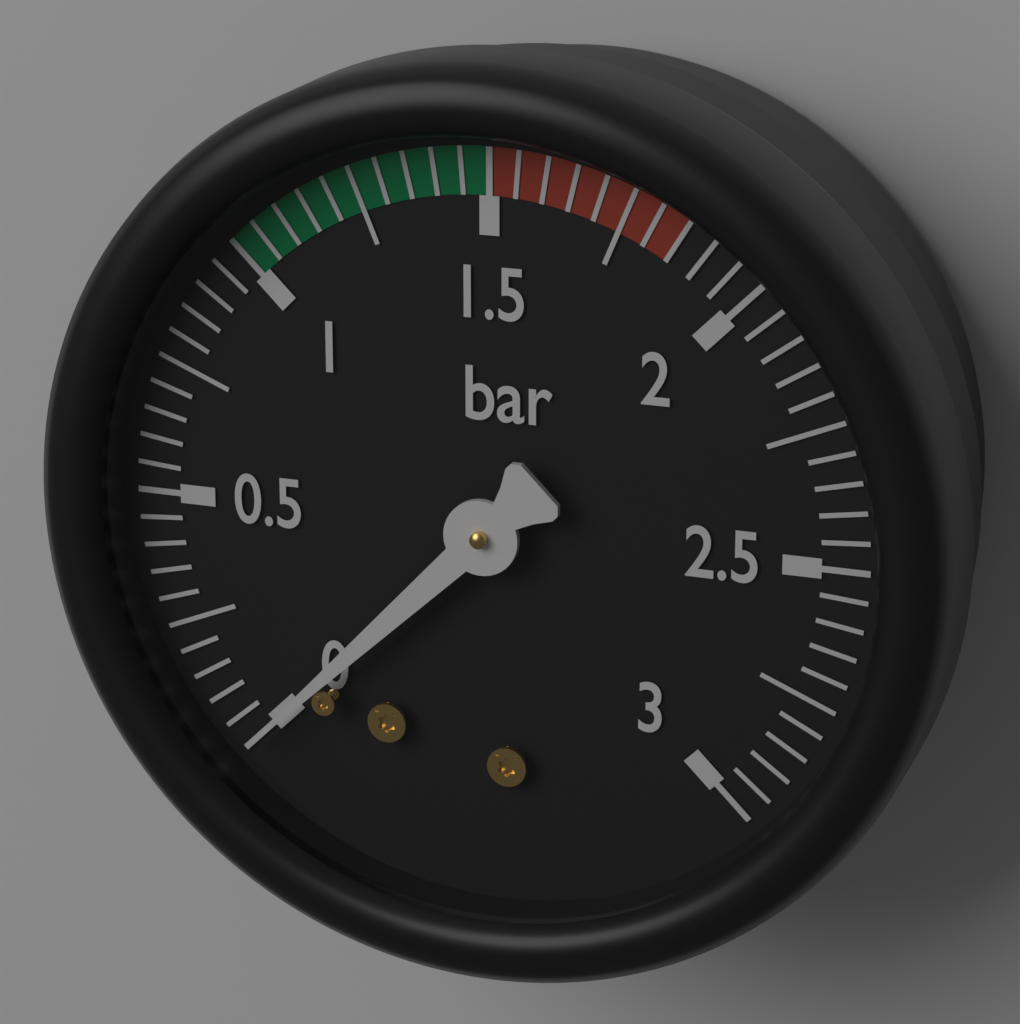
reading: 0.00 bar
